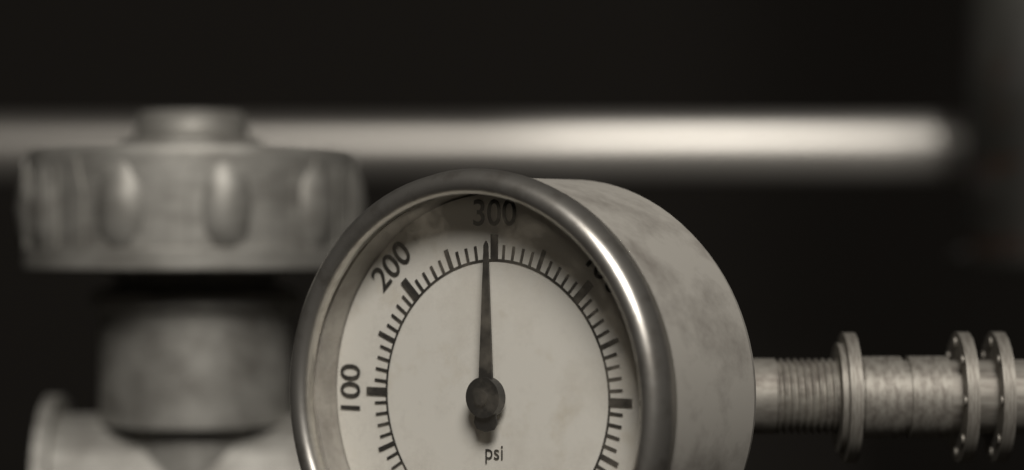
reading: 300 psi
